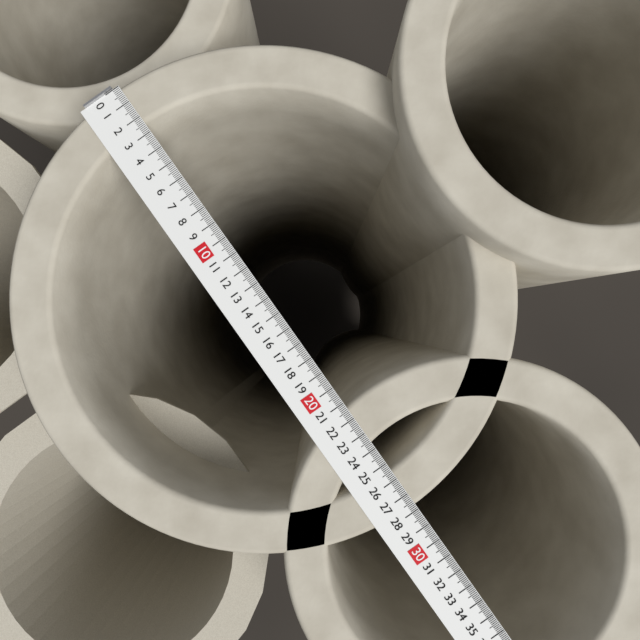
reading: 27.8 (no unit)
